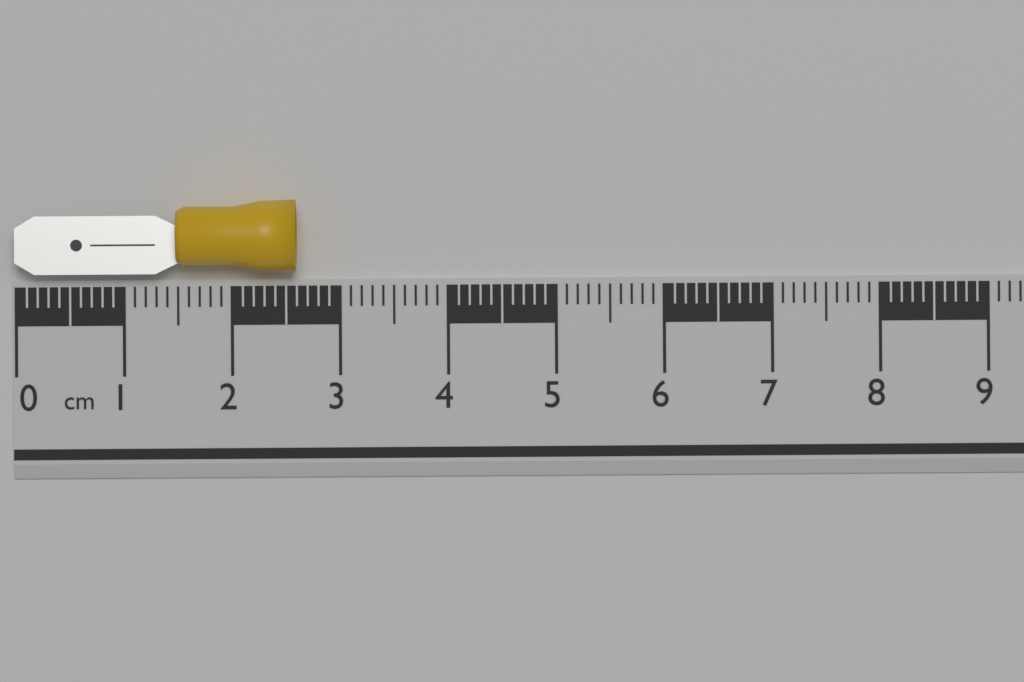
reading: 2.6 cm
